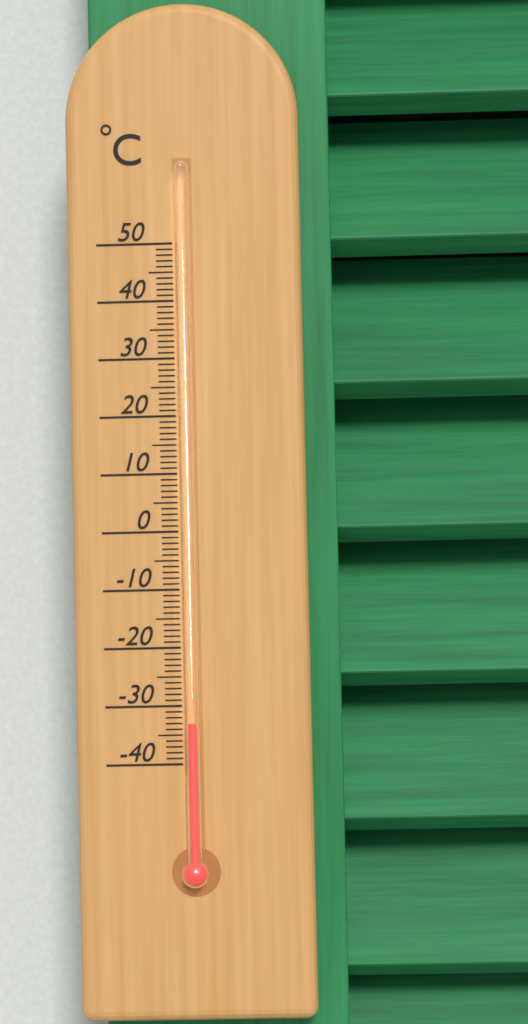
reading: -33 °C
